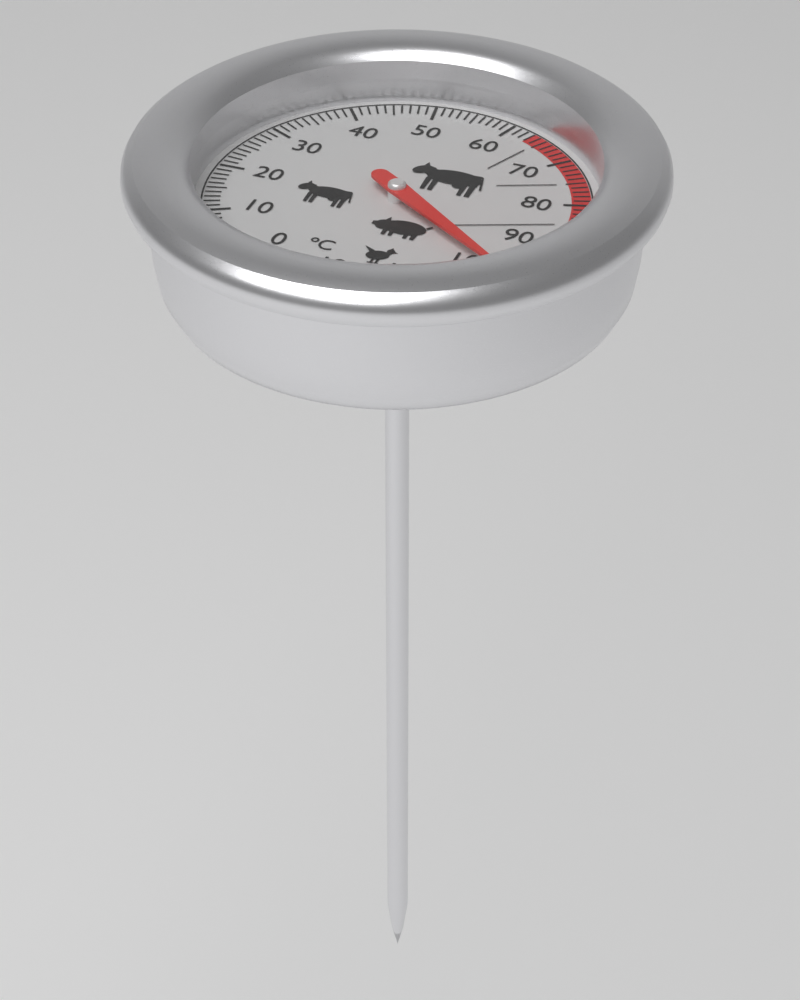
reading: 99 °C
